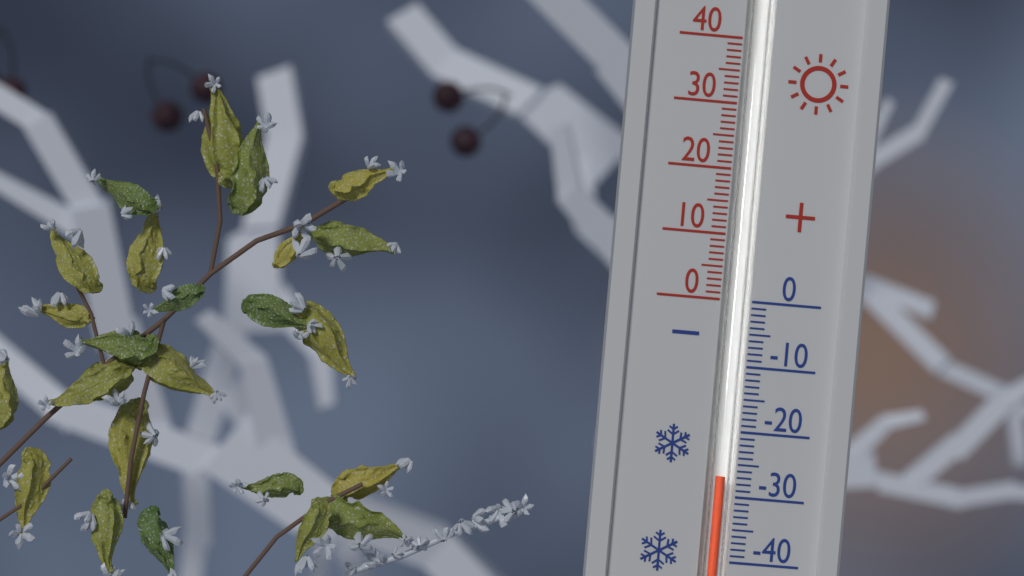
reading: -27 (no unit)
